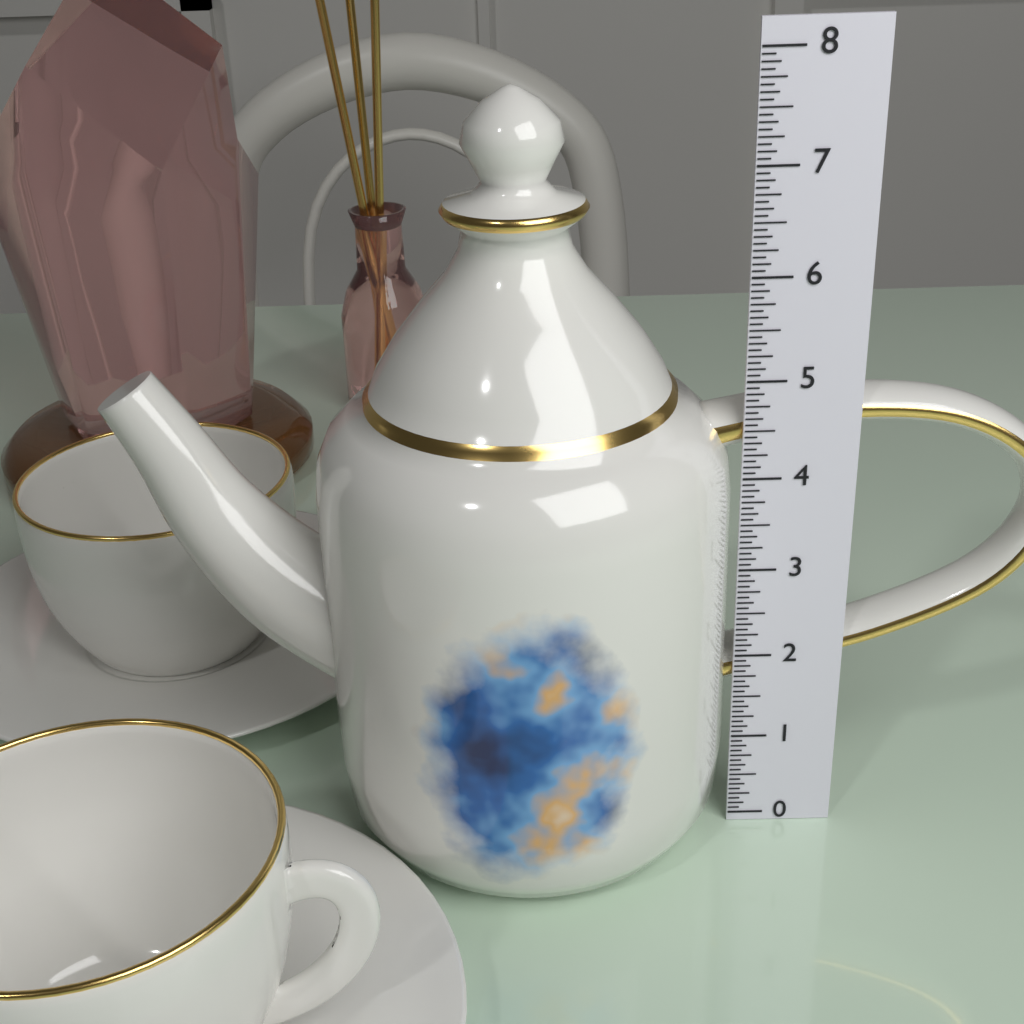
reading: 7.6875 (no unit)
